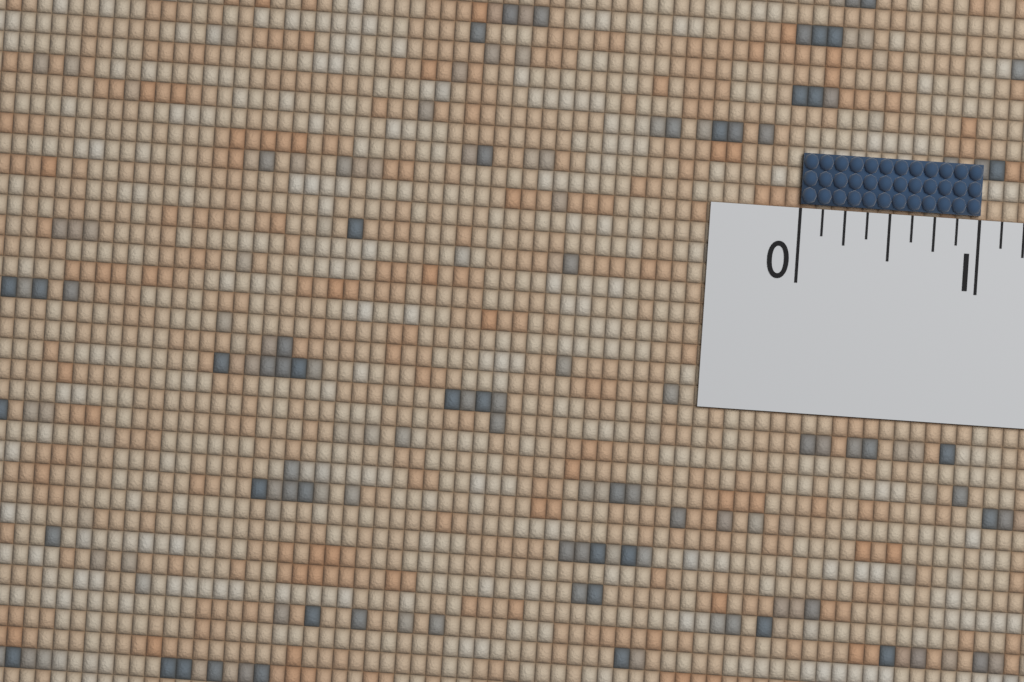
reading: 1.000 (no unit)
